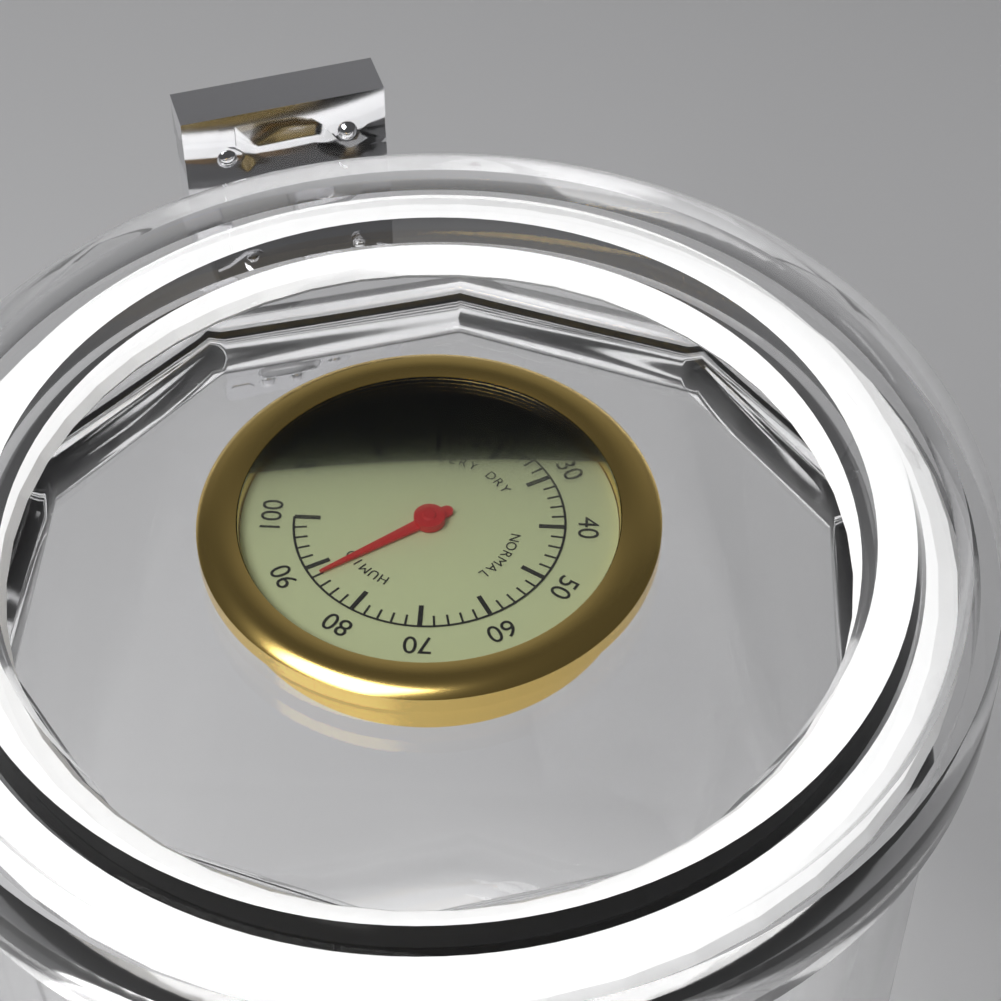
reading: 88 %
